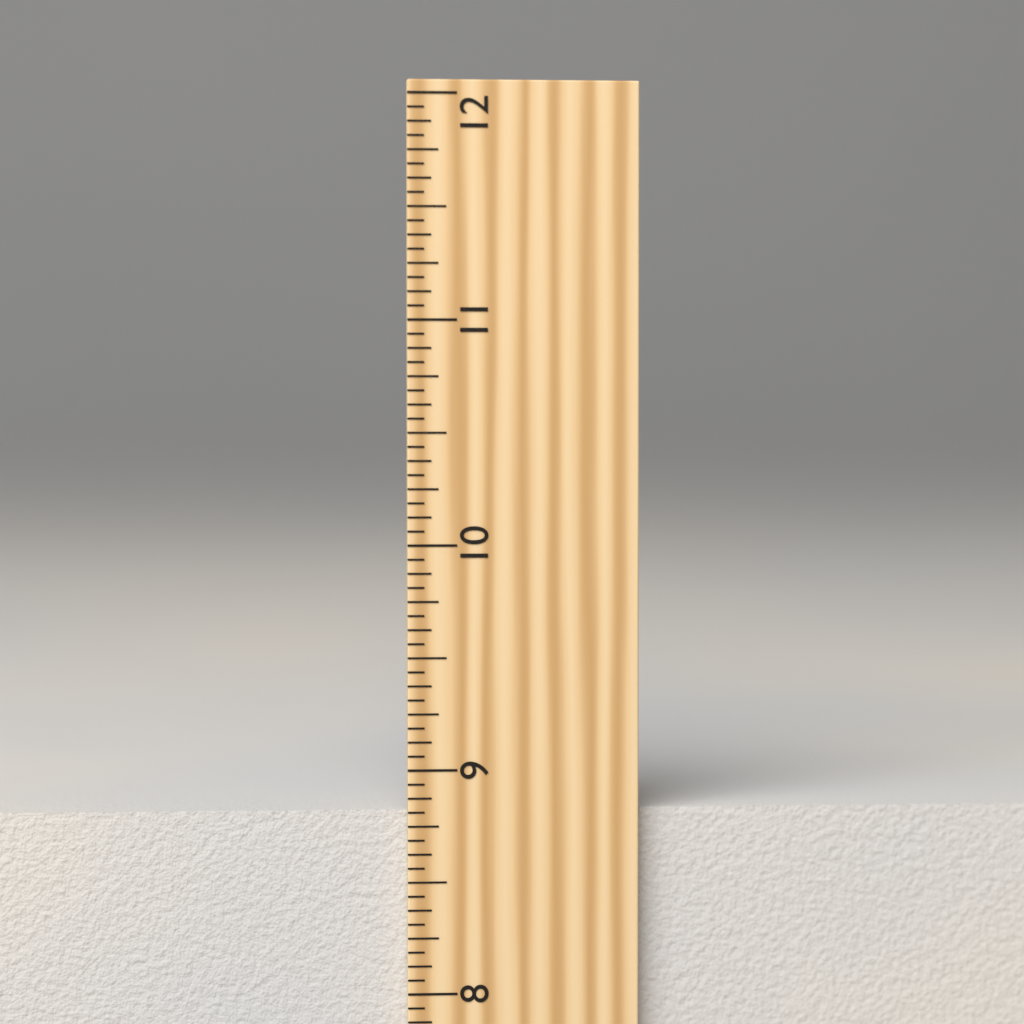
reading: 8.8125 inch
